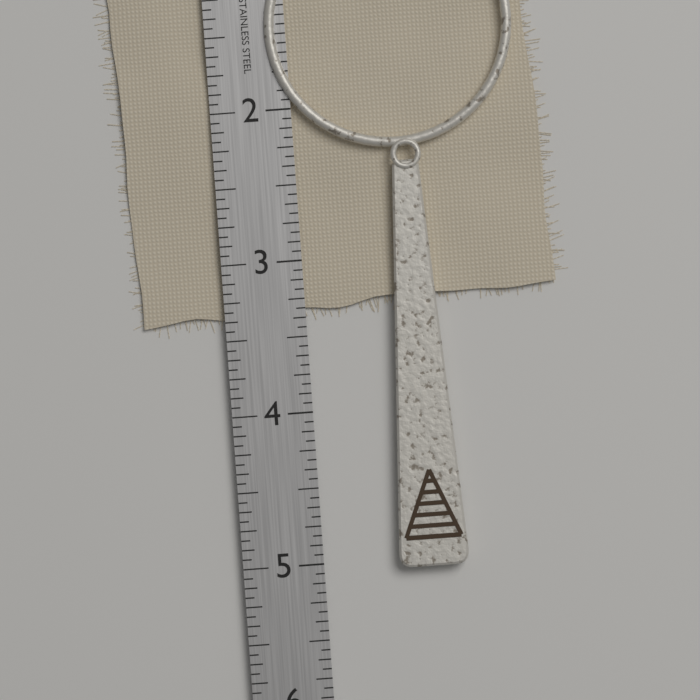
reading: 5.0625 in
